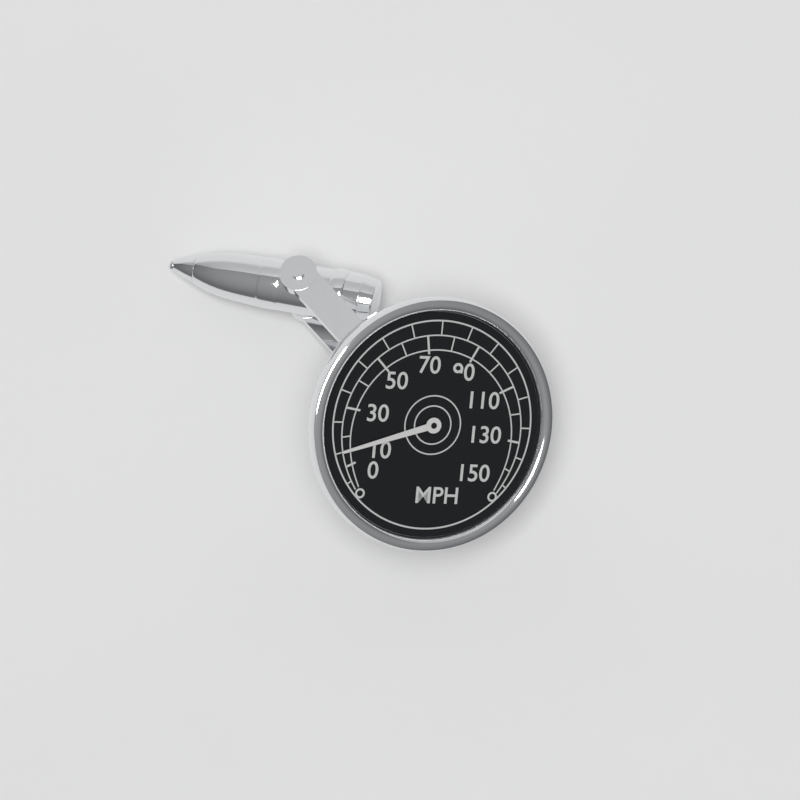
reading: 15 MPH
